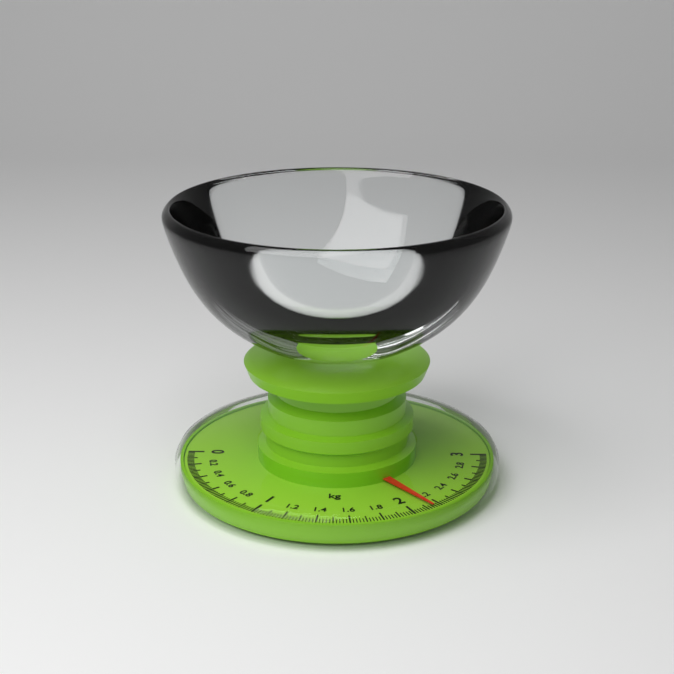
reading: 2.14 kg
